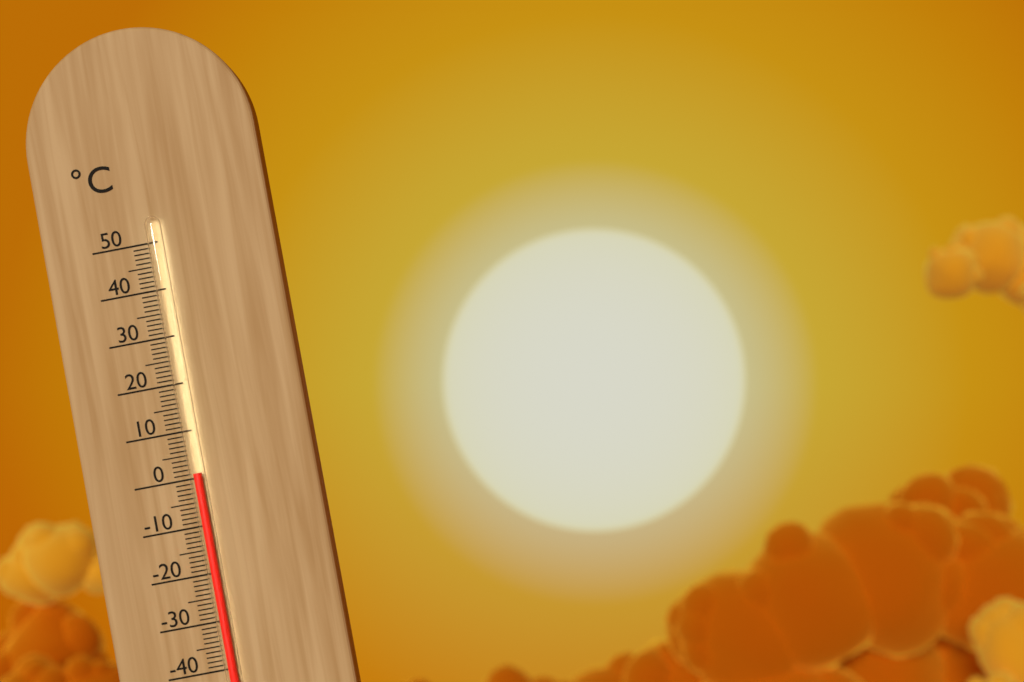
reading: 1 °C
